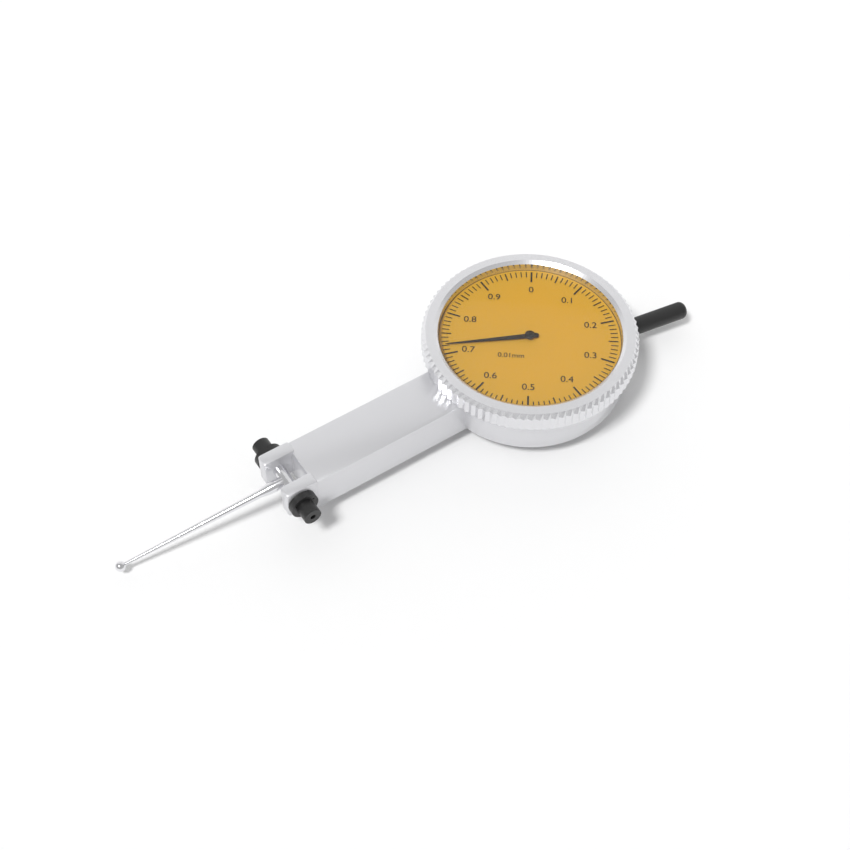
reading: 0.72 mm
